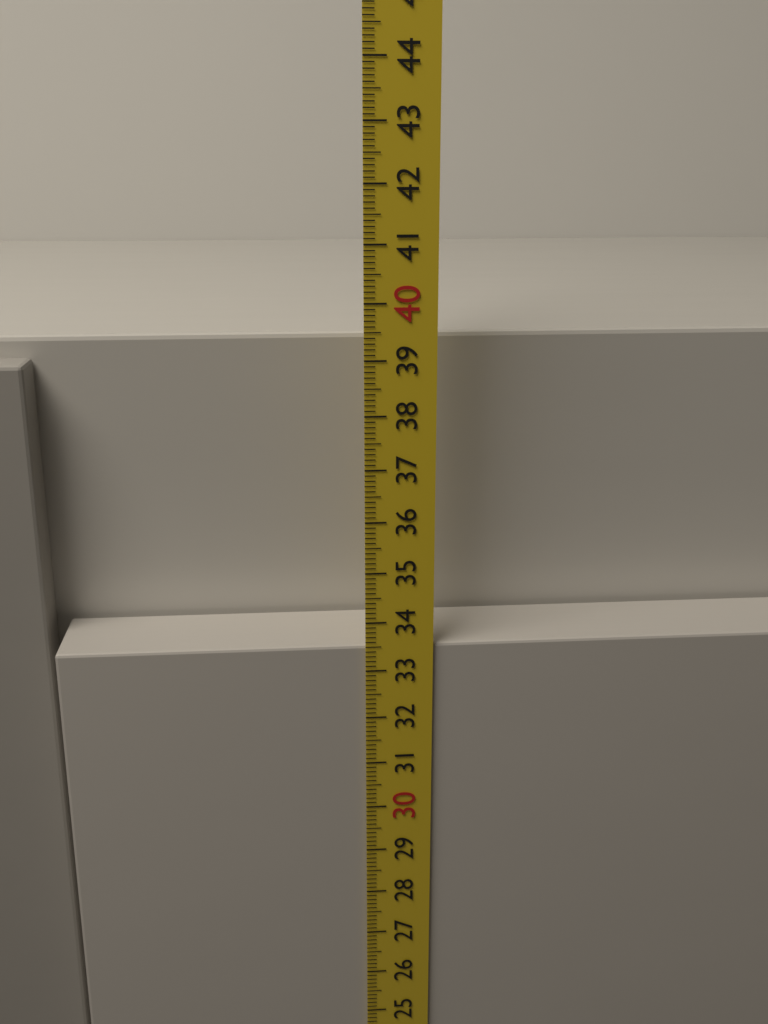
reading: 33.5 cm
